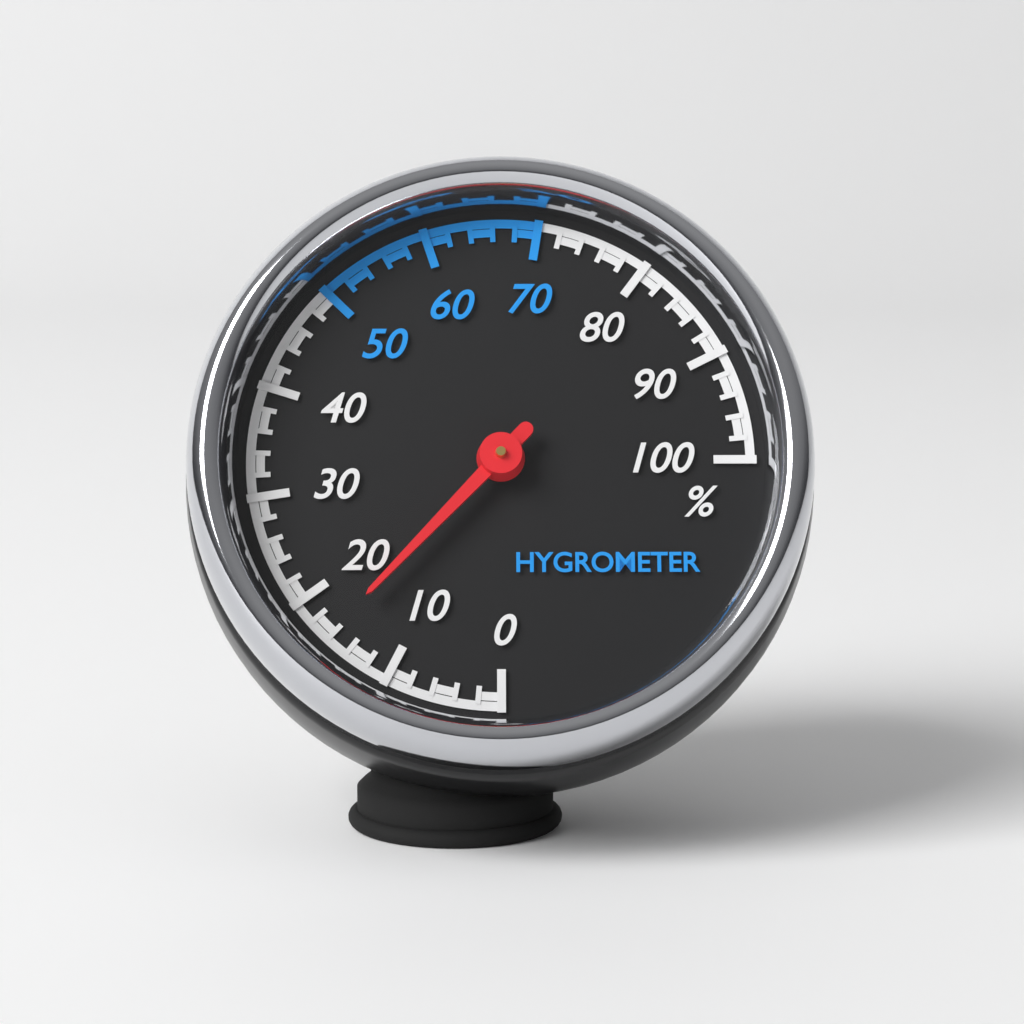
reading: 16 %
